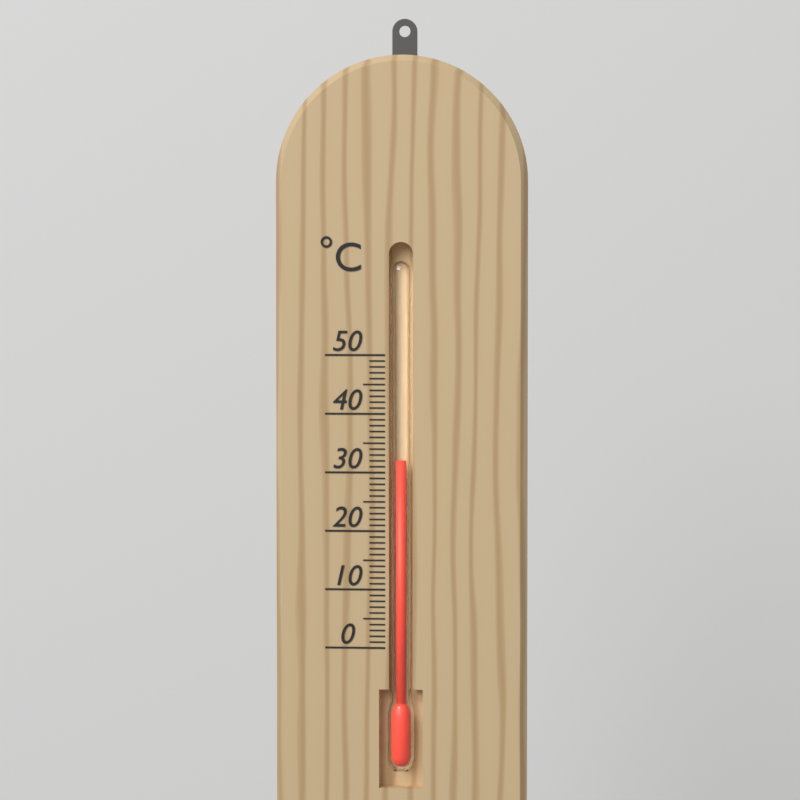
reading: 32 °C
